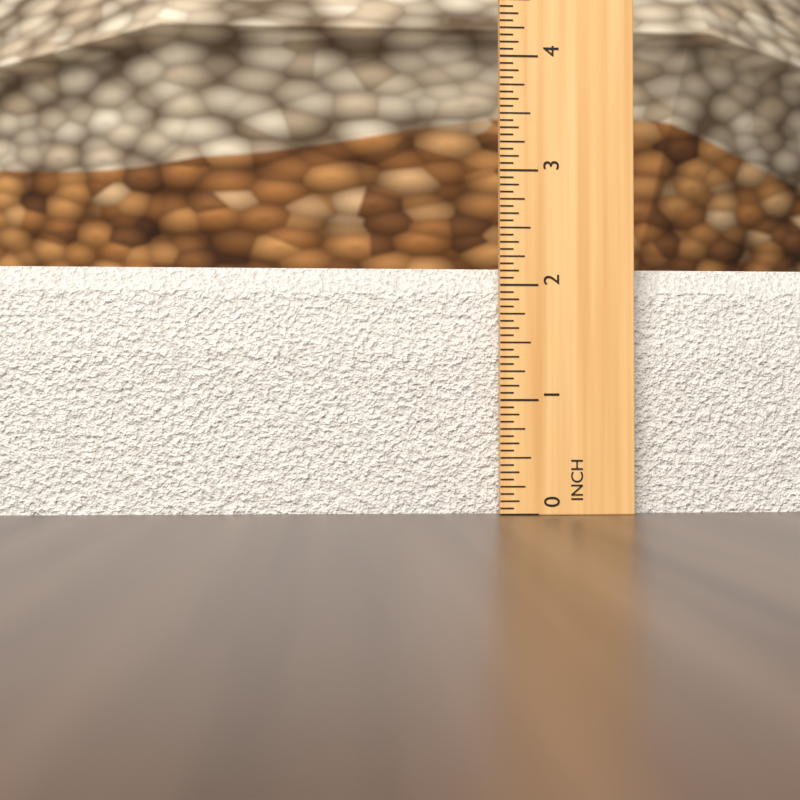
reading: 2.1875 in
